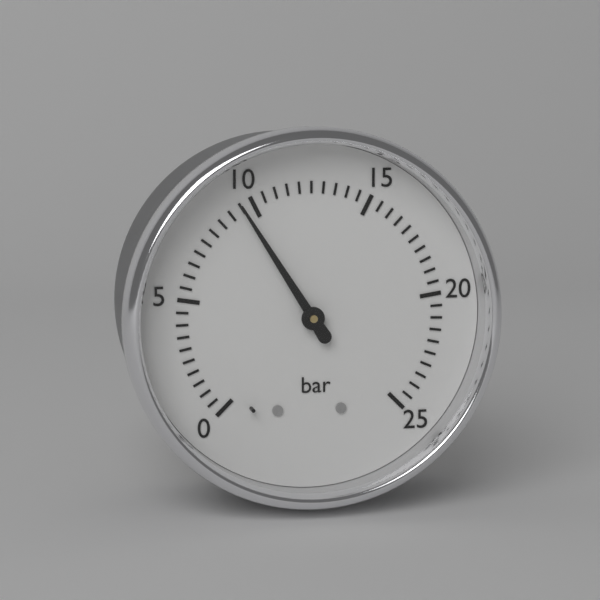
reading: 9.5 bar
